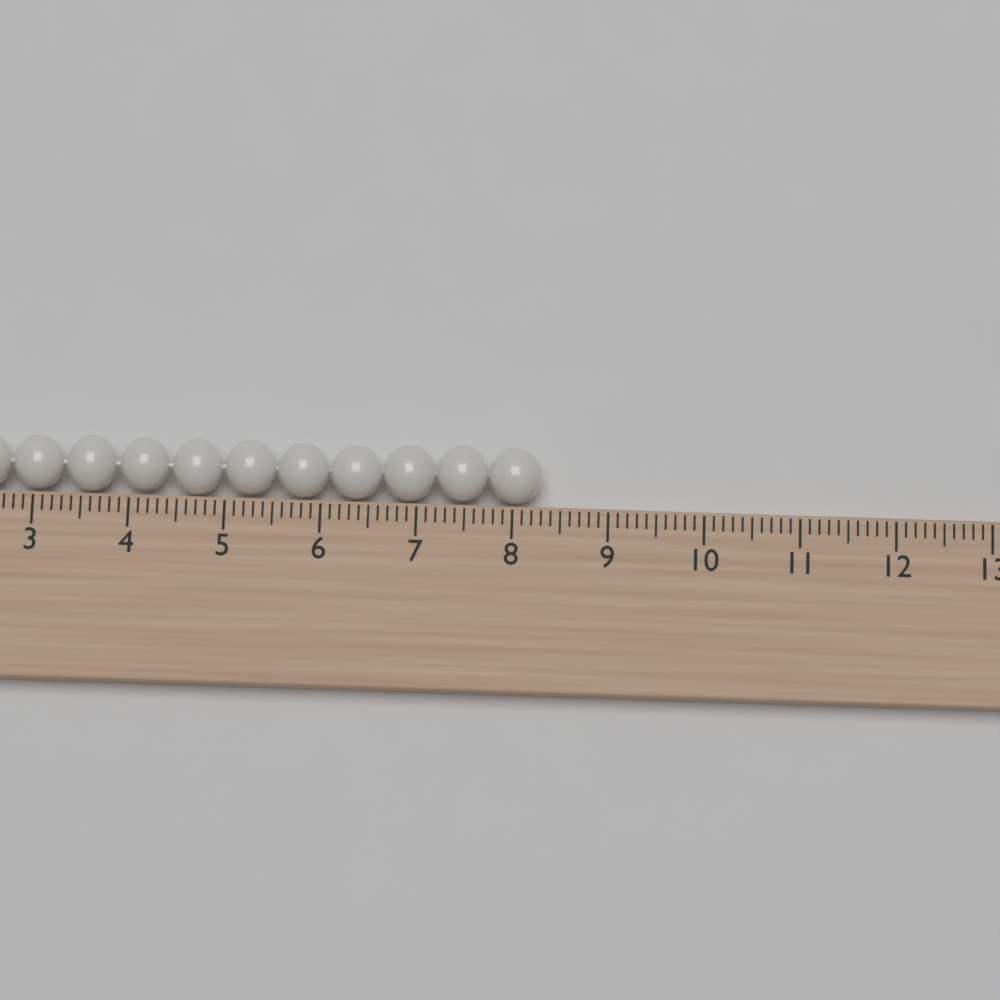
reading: 8.3 cm
